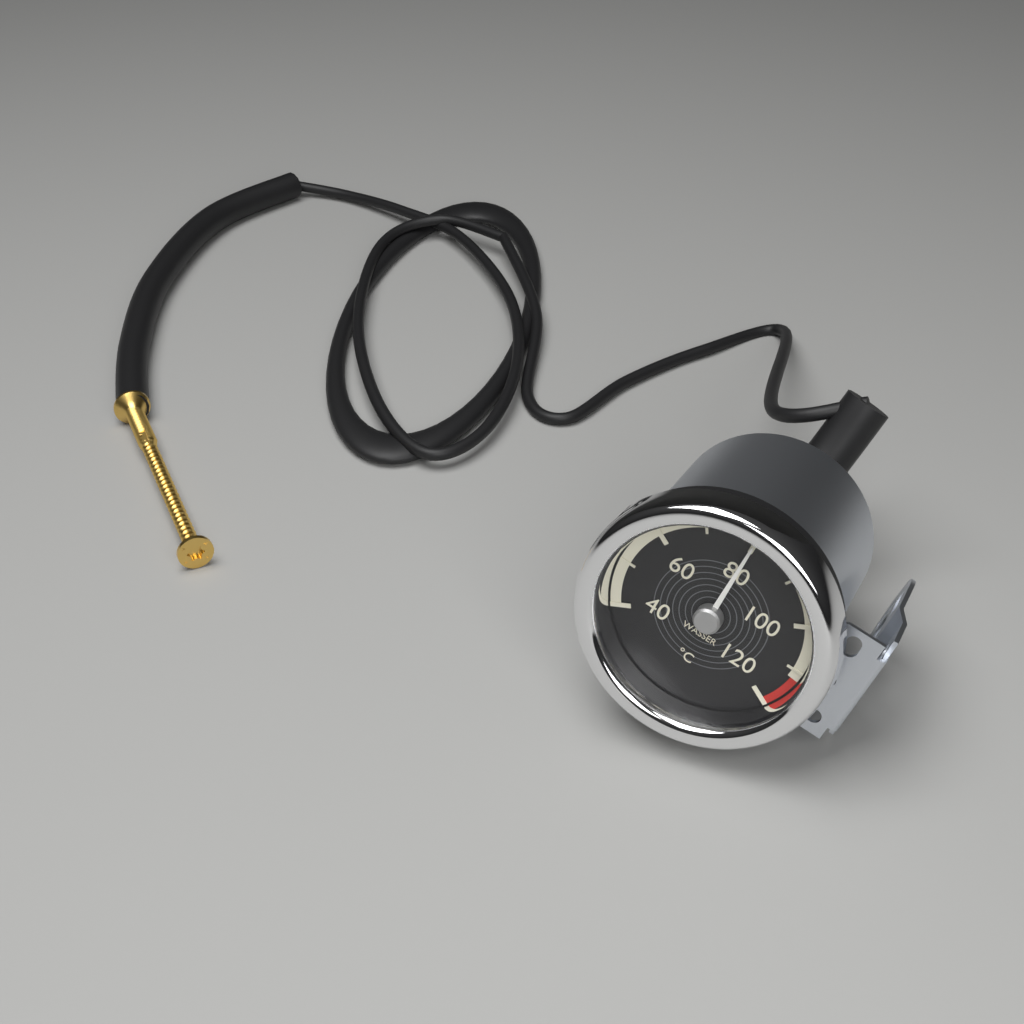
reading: 80 °C
